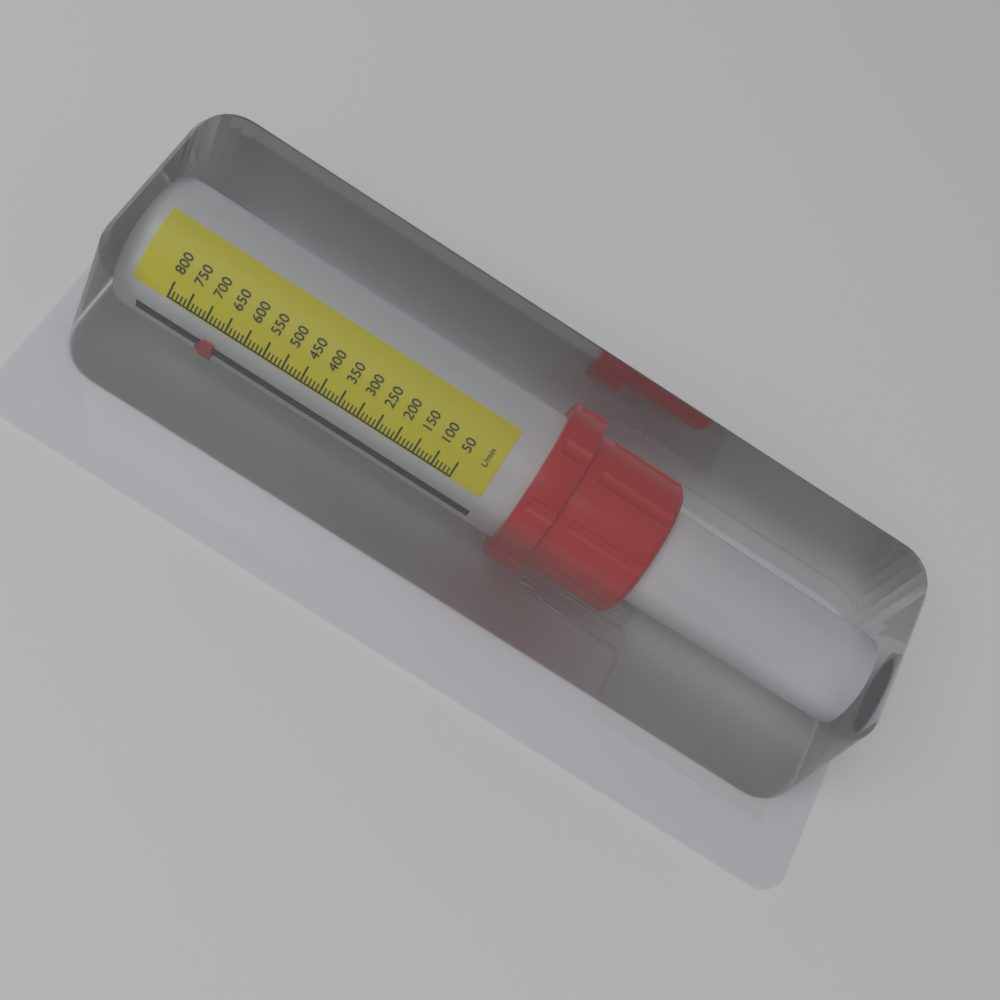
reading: 660 L/min
